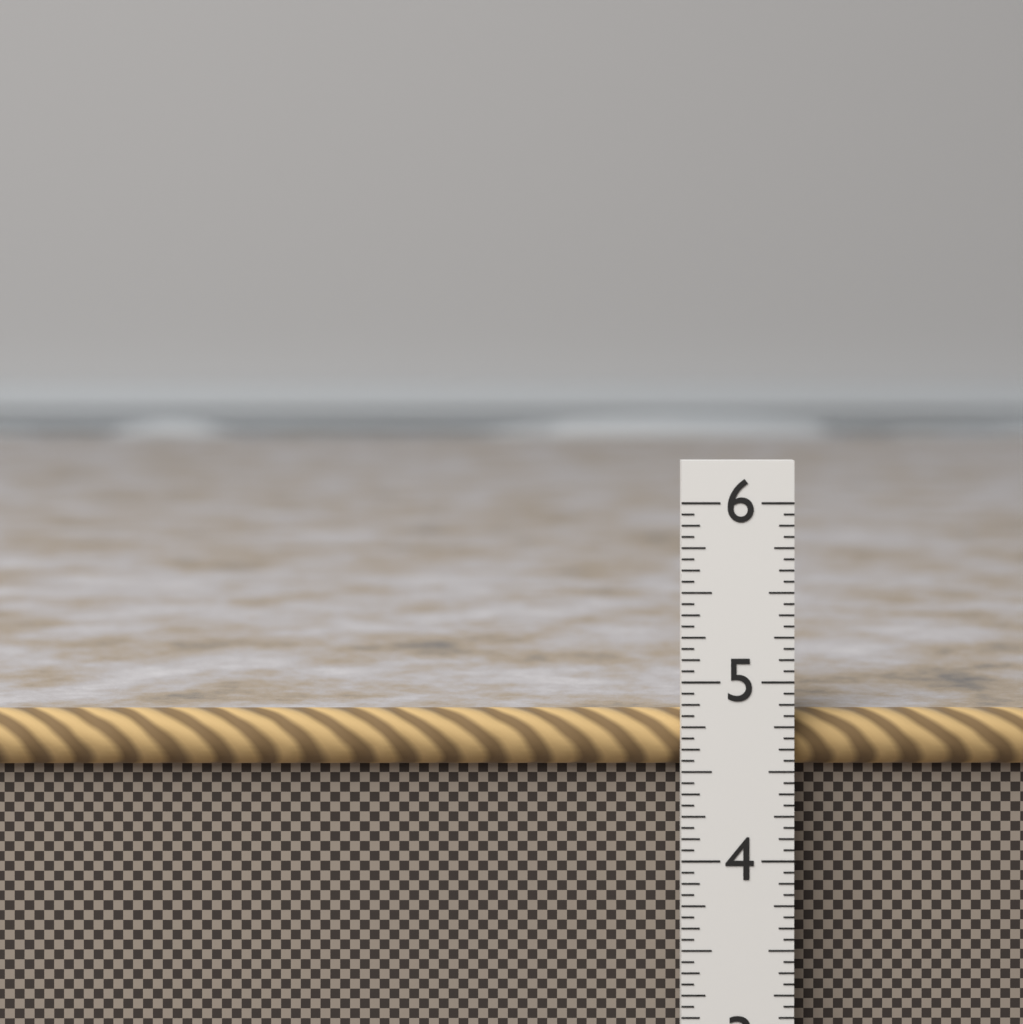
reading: 4.8125 in
